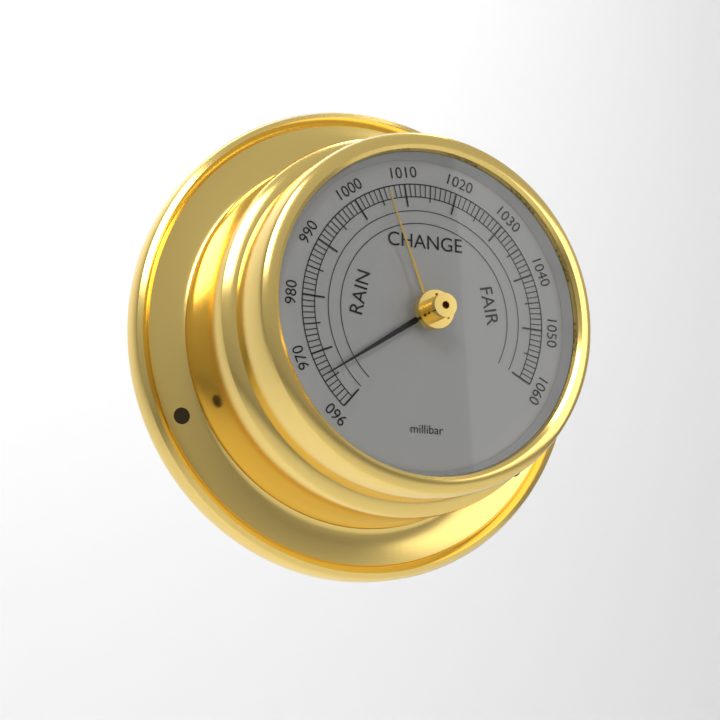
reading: 966 millibar
